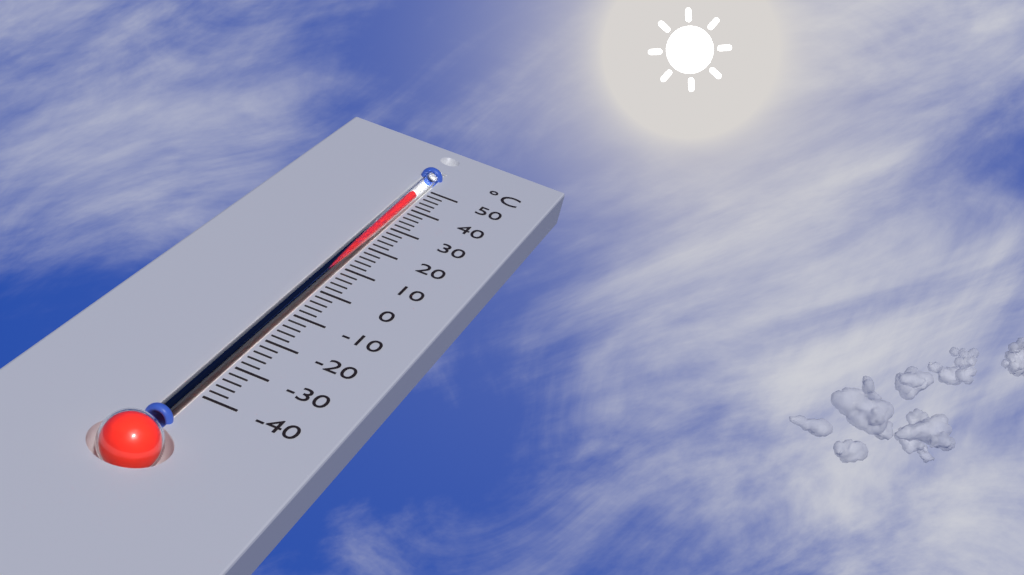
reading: 46 °C
